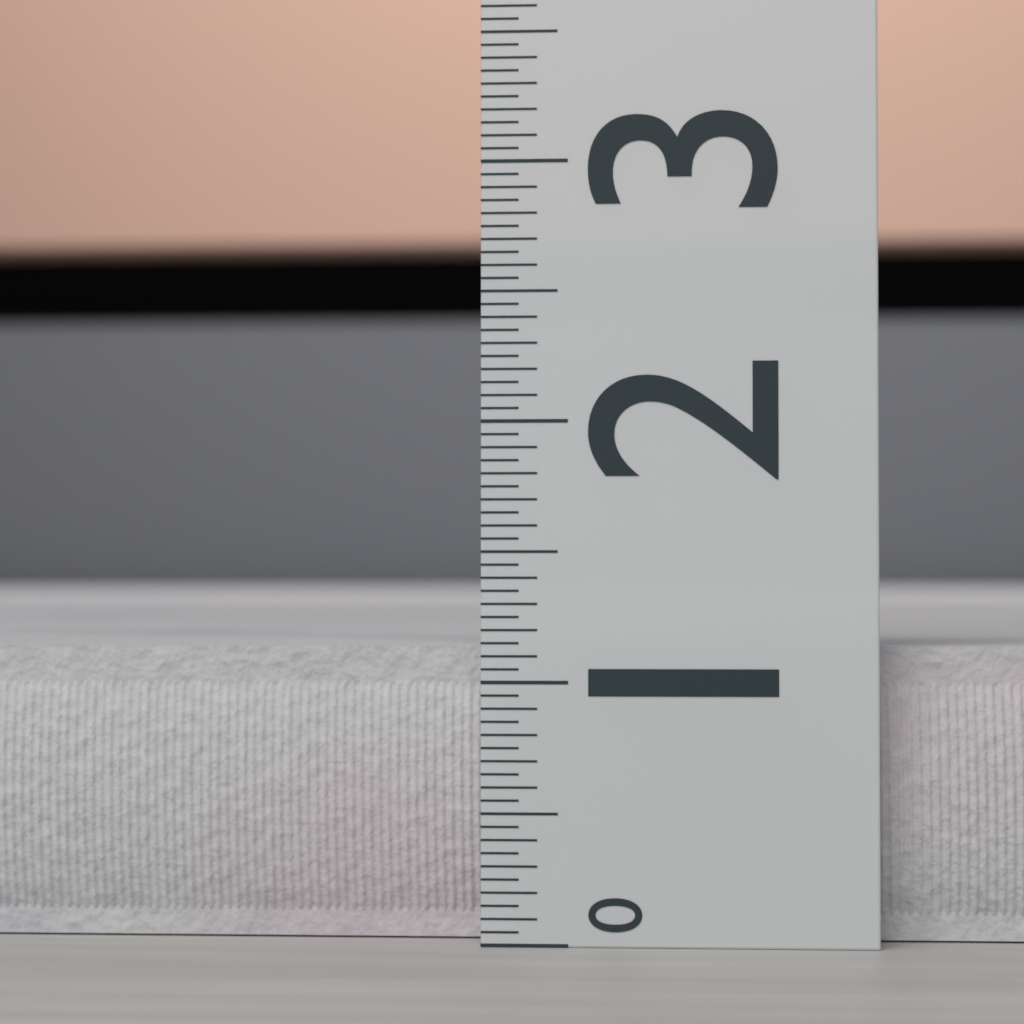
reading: 1.15 (no unit)
